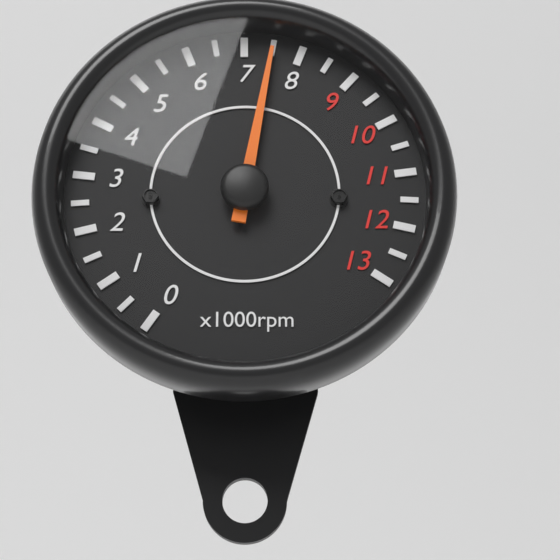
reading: 7500 rpm
